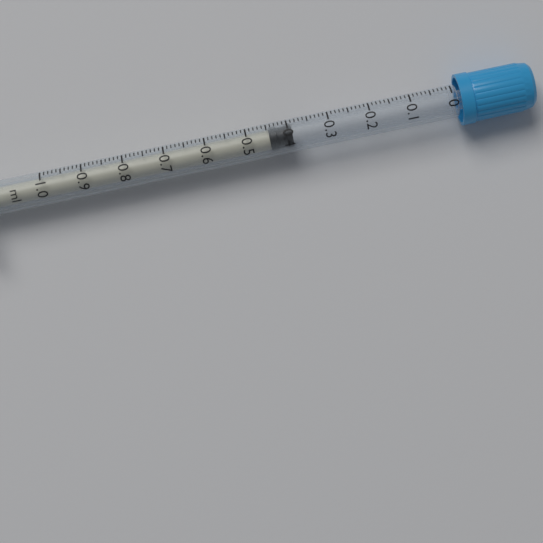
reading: 0.39 ml
